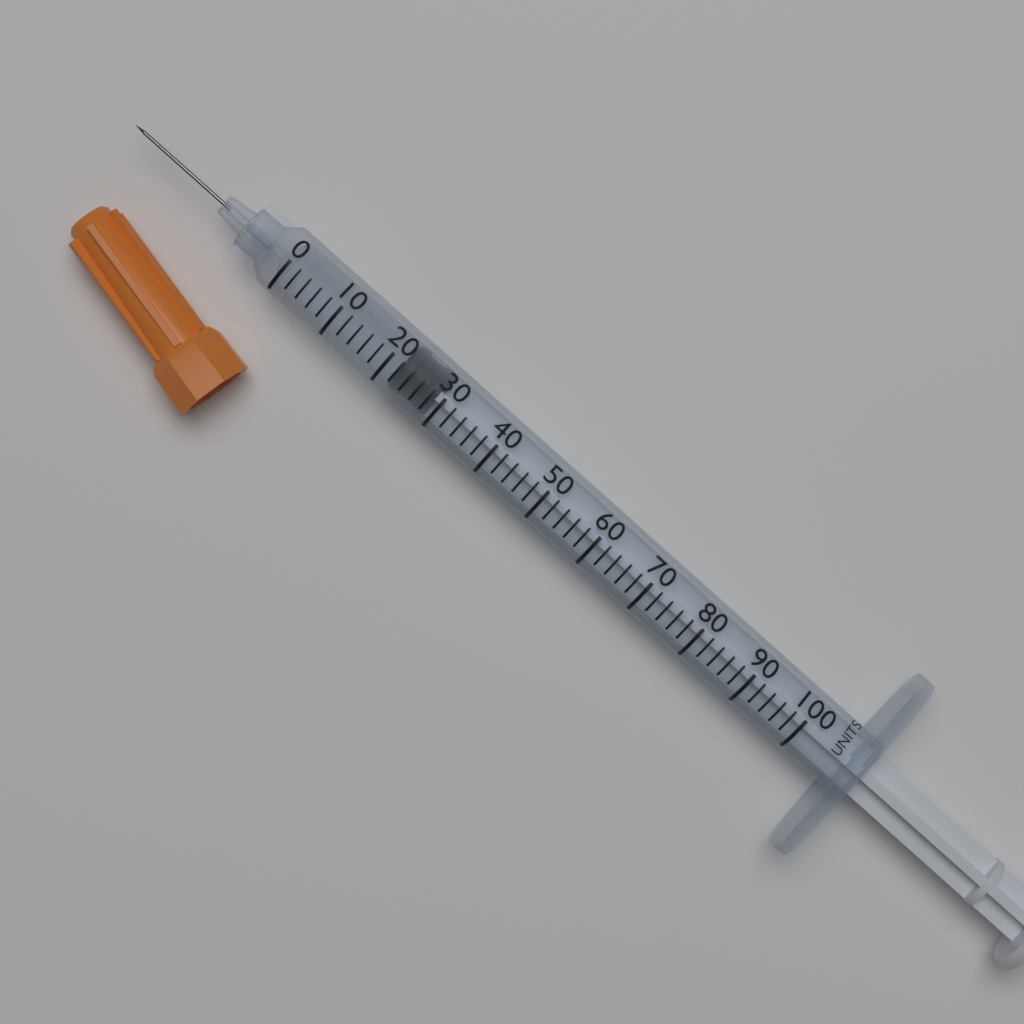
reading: 22 units
